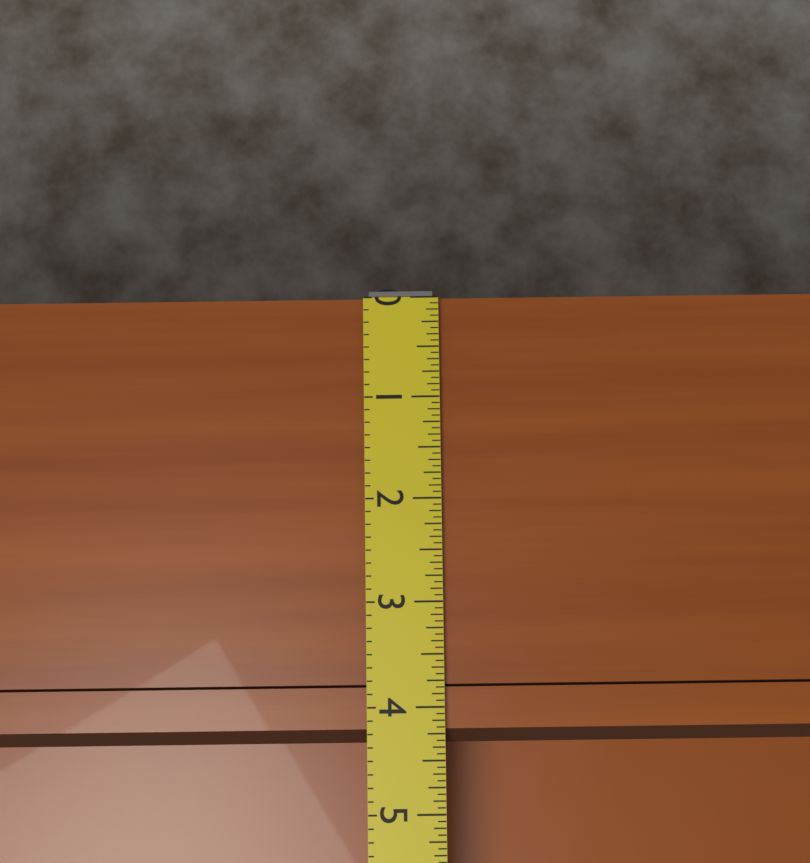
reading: 4.3750 (no unit)
